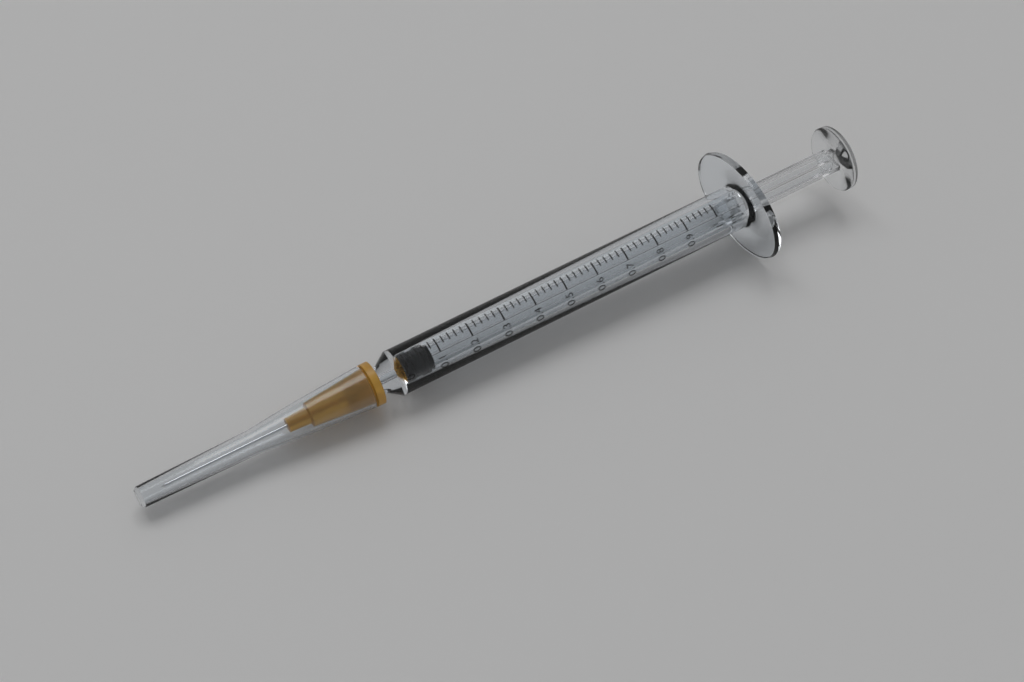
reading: 0.00 ml
